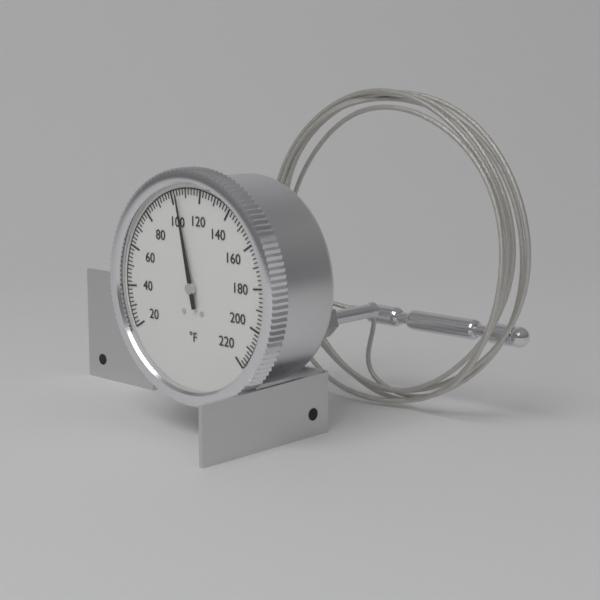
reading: 104 °F
